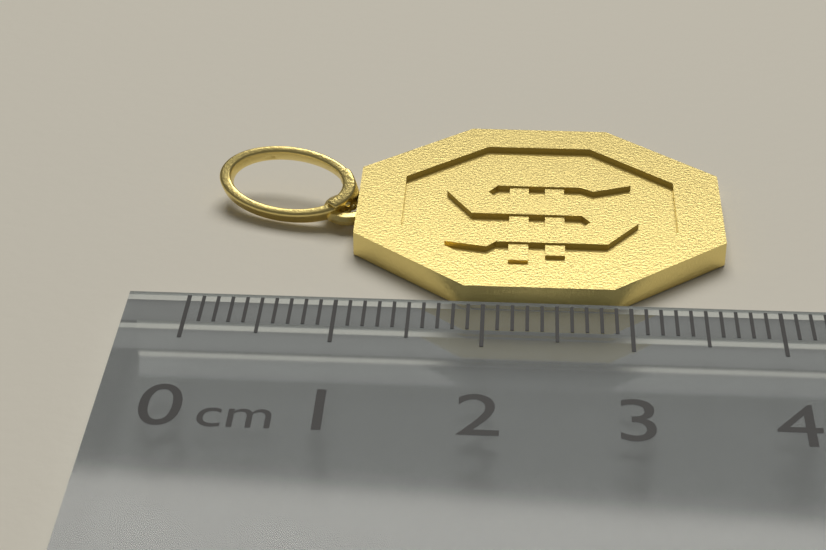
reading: 3.7 cm
